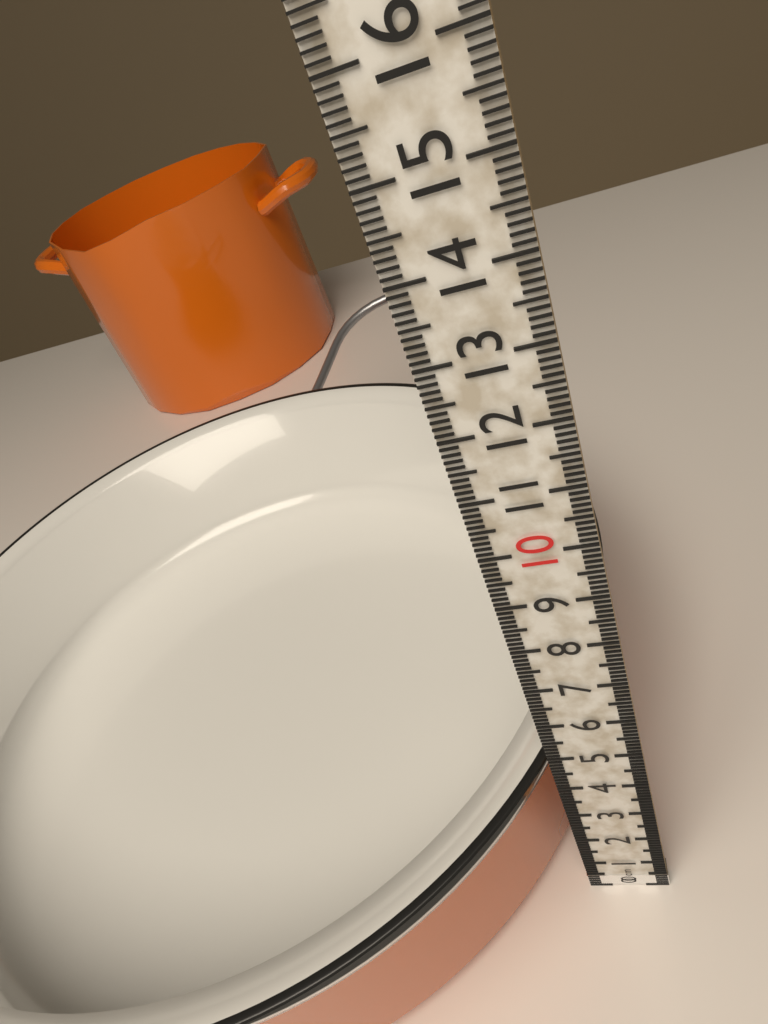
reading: 4.6 cm
